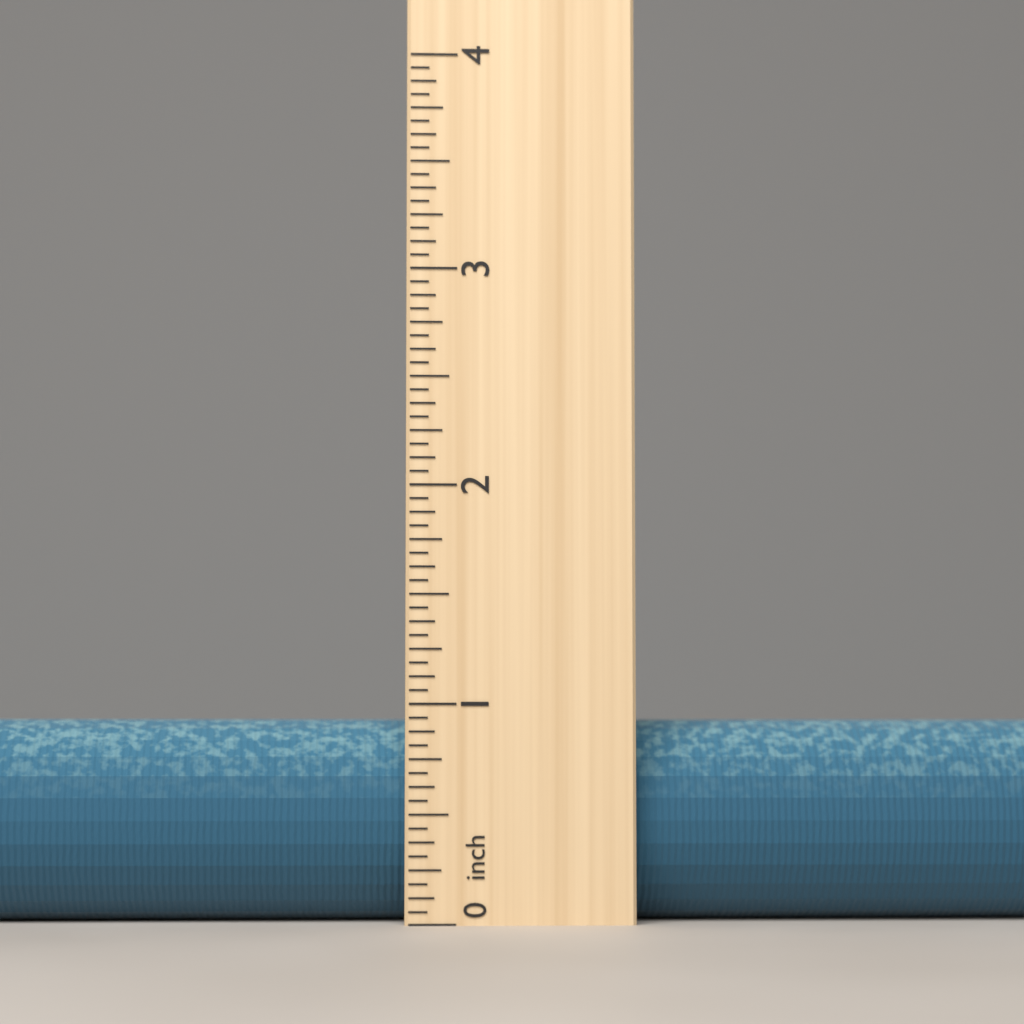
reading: 0.9375 inch
